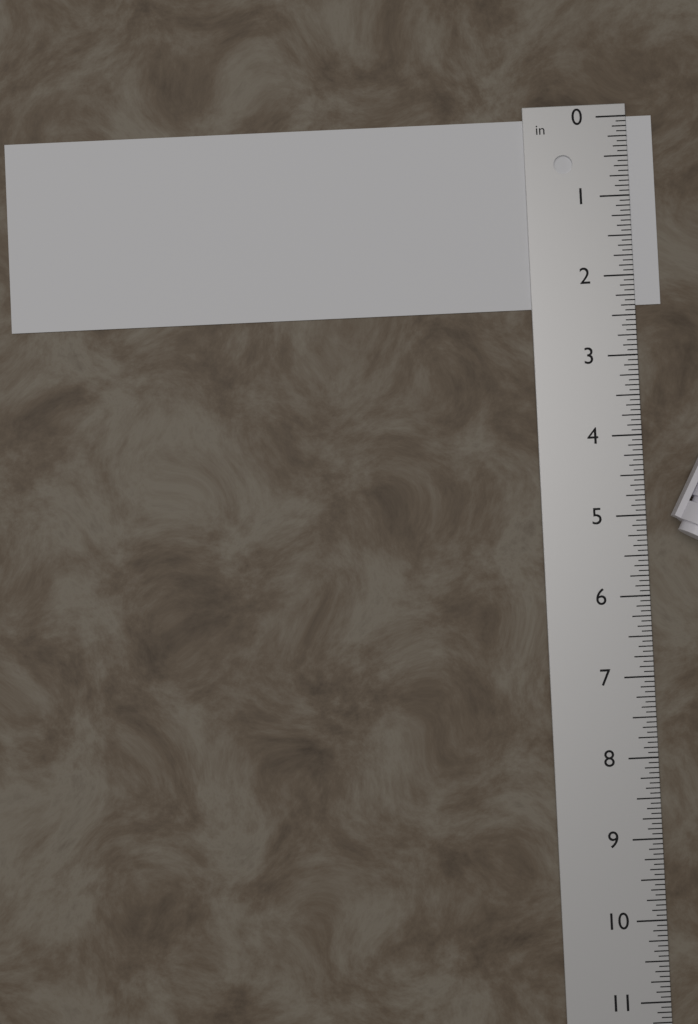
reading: 2.3750 in
